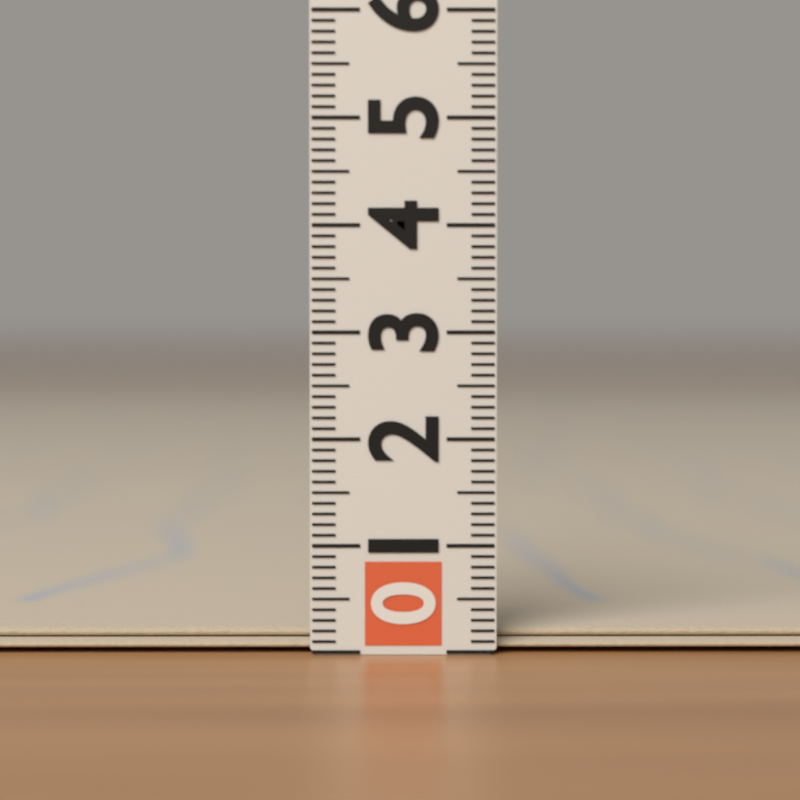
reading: 0.2 (no unit)
